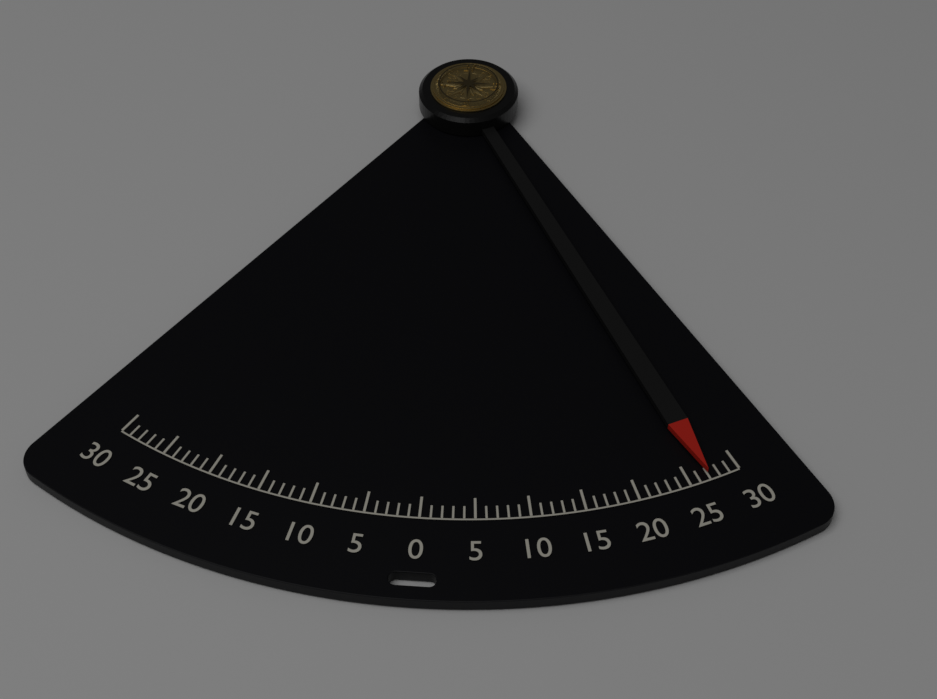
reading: 27 (no unit)
